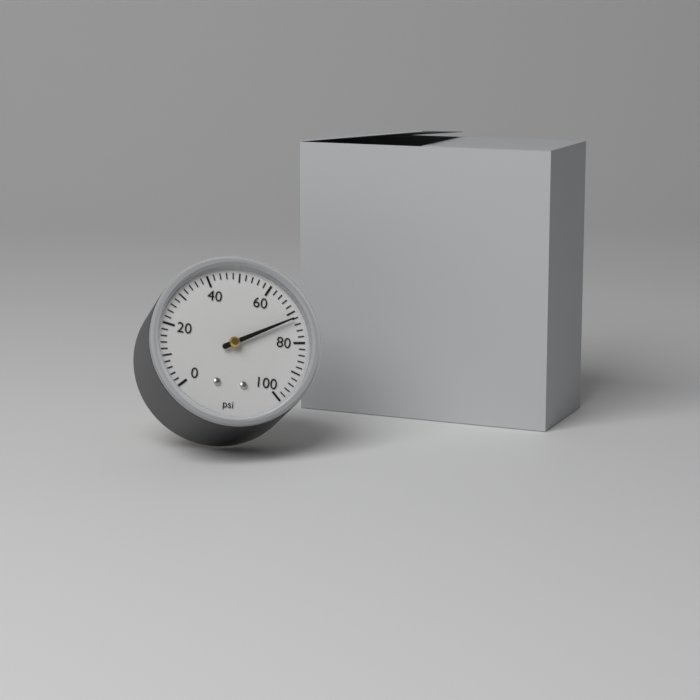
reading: 72 psi
